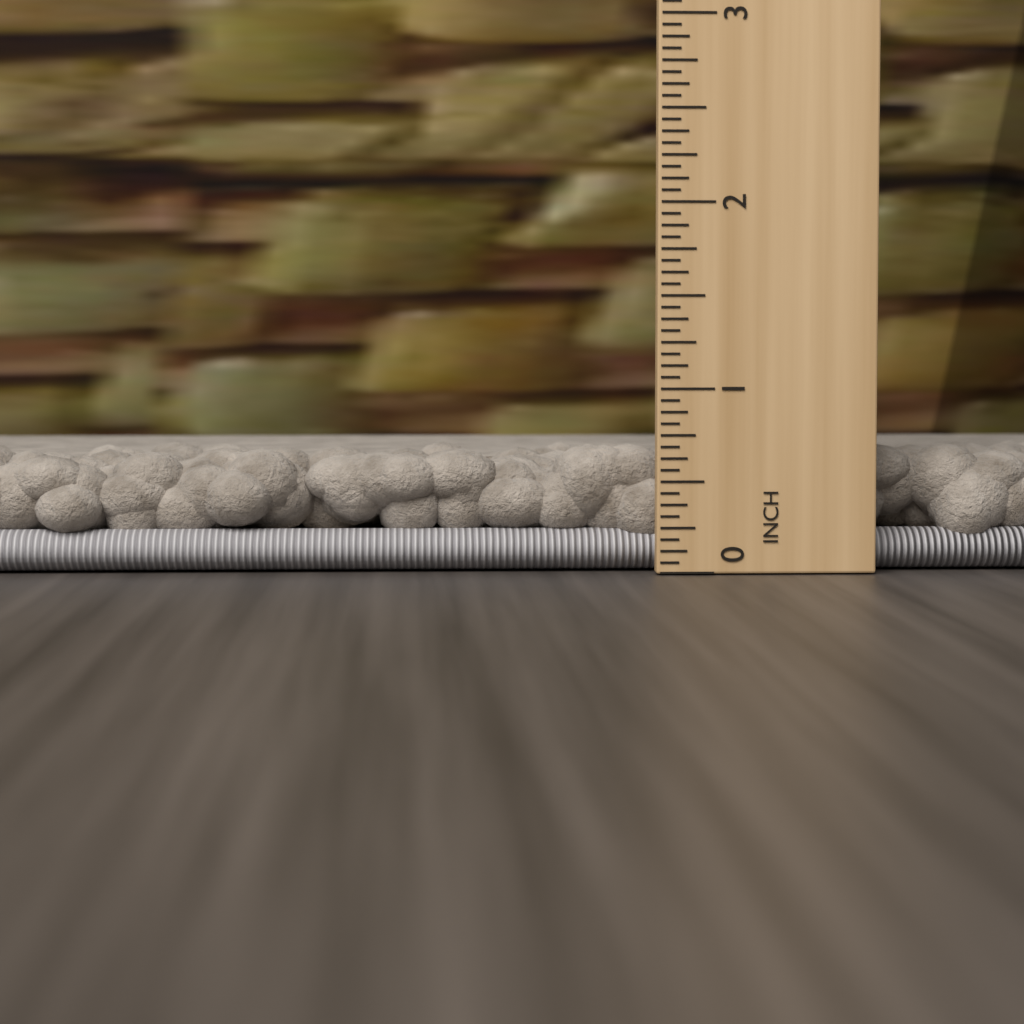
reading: 0.6875 in
